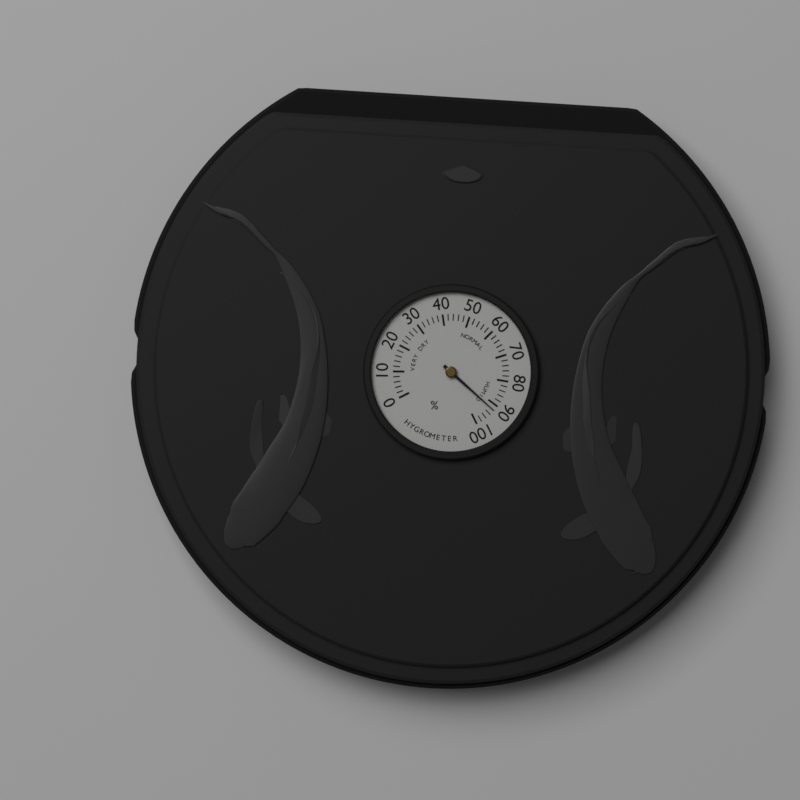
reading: 92 %
